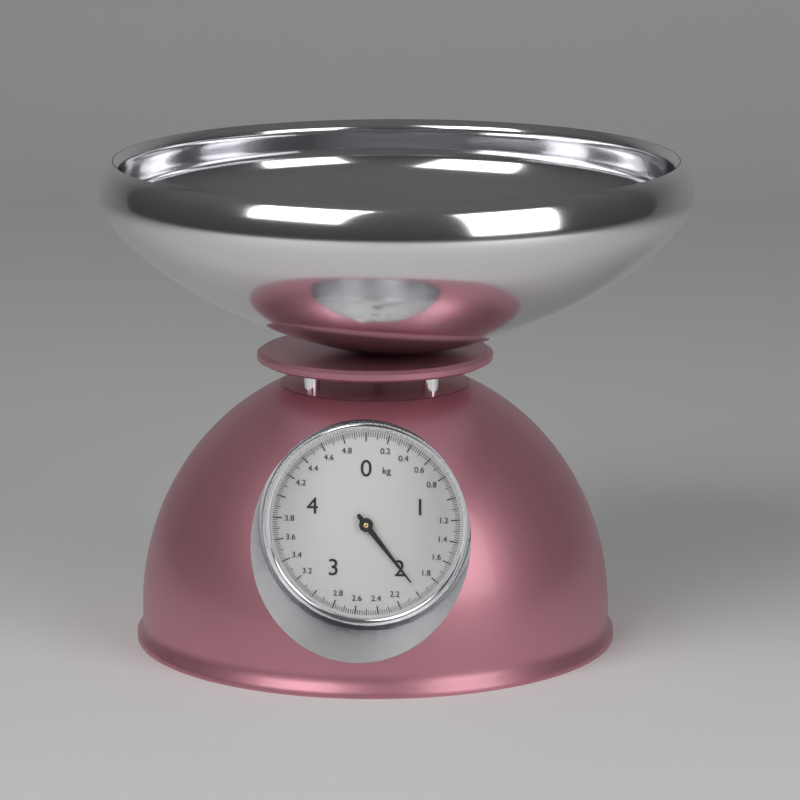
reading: 1.98 kg
